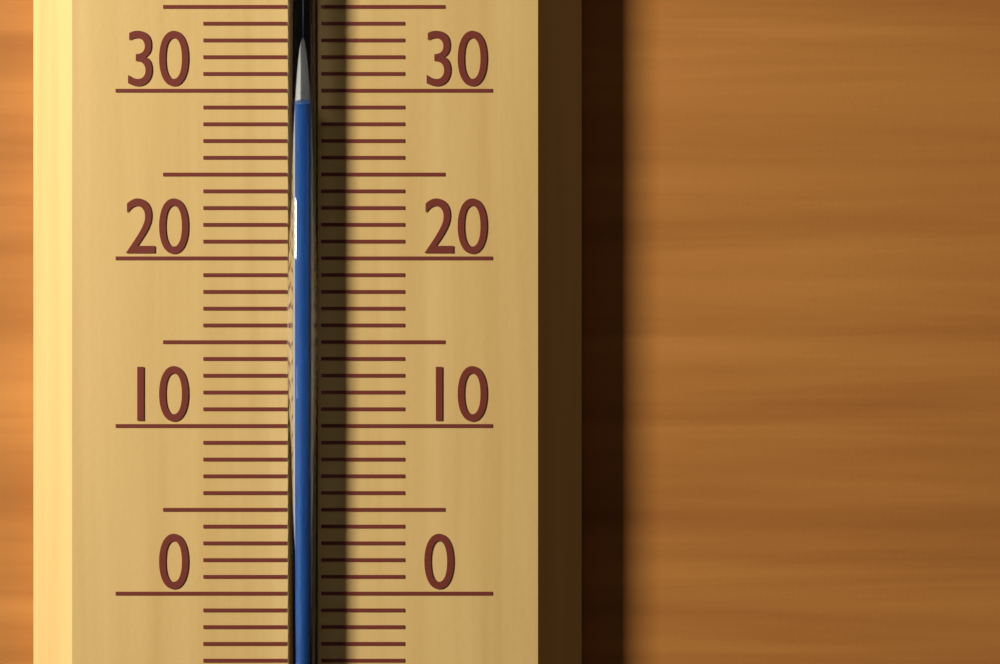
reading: 29 °C
